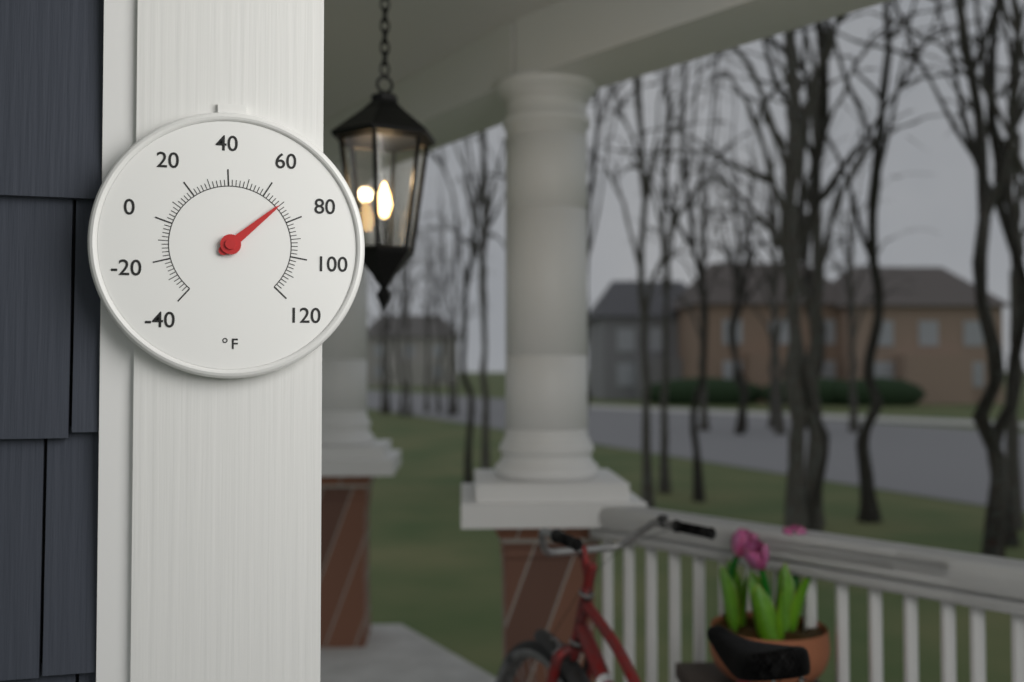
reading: 70 °F
